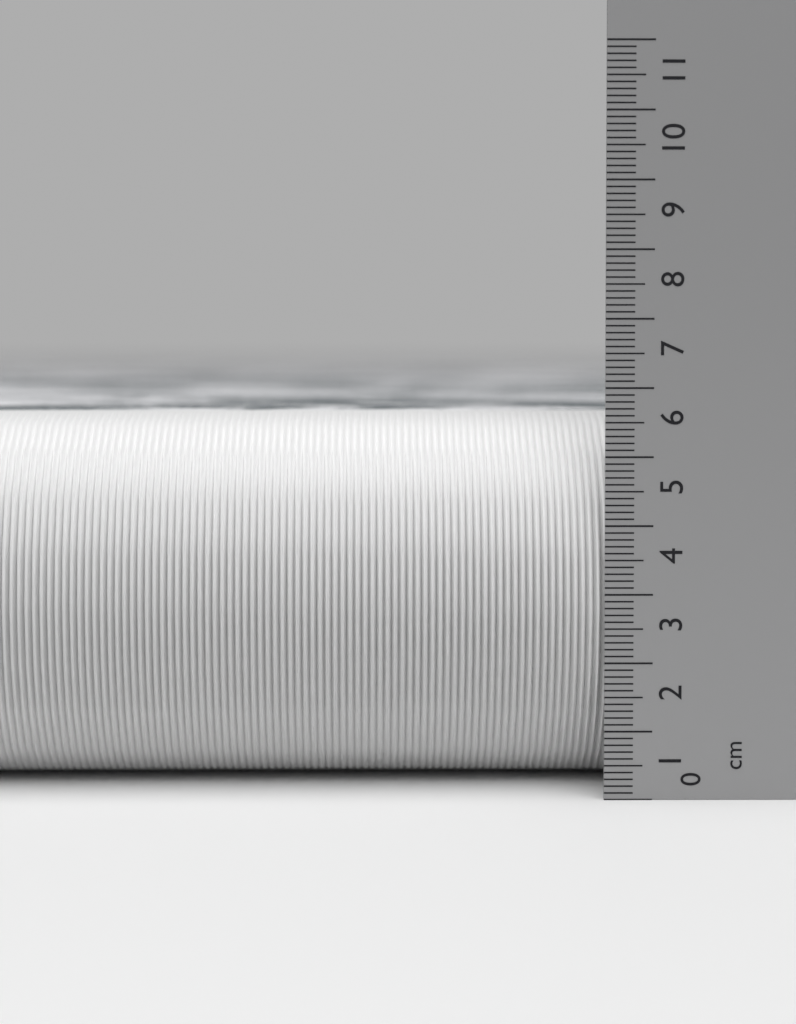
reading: 5.6 cm
